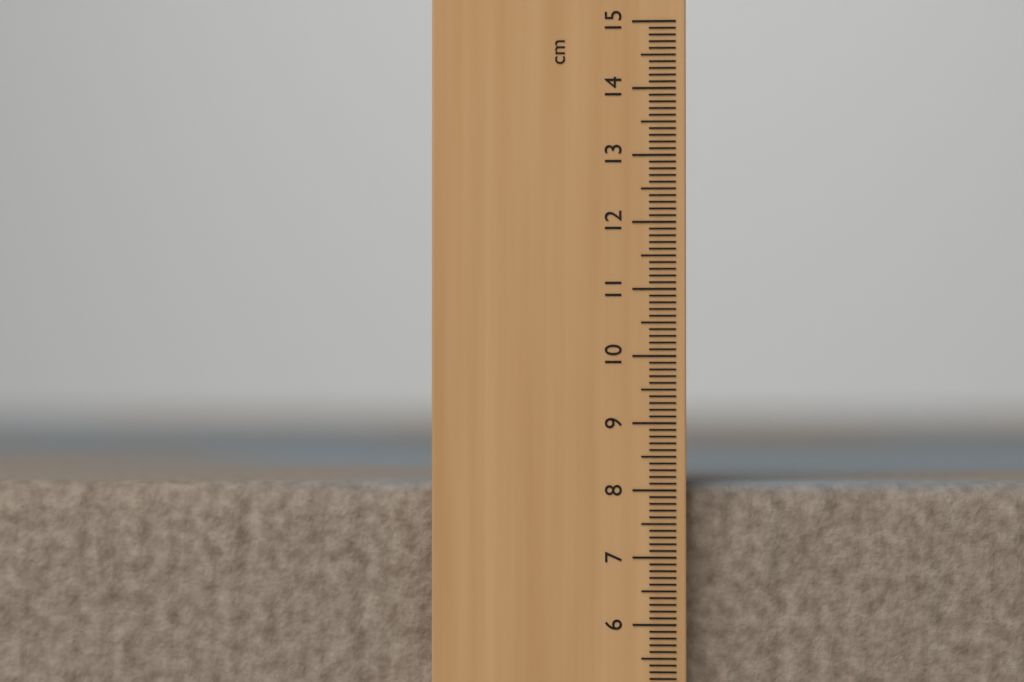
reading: 8.1 cm
